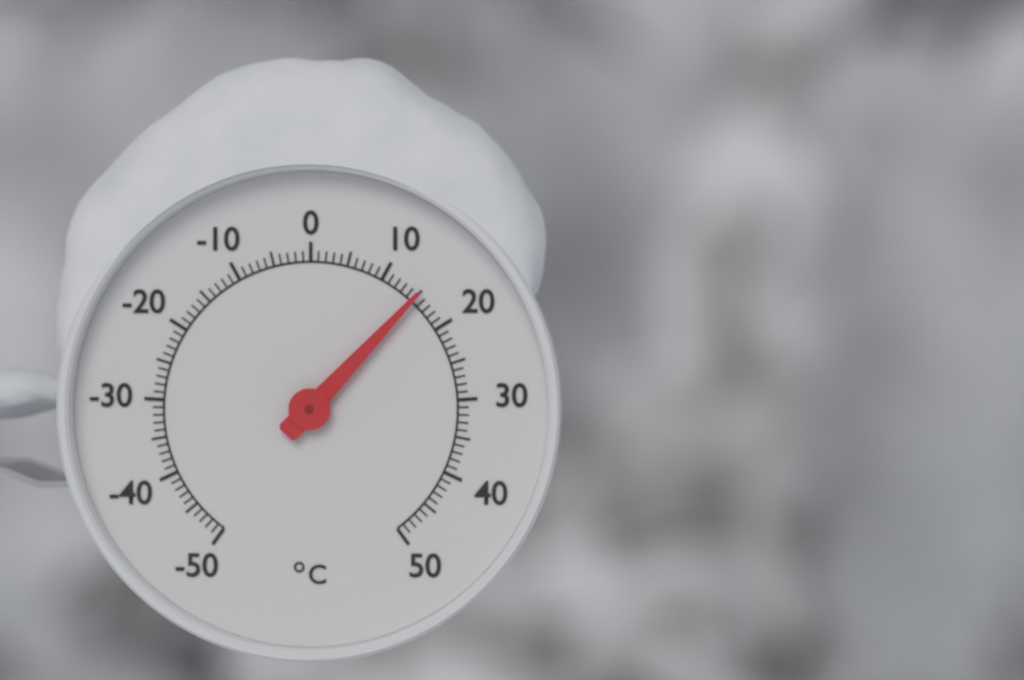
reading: 15 °C
